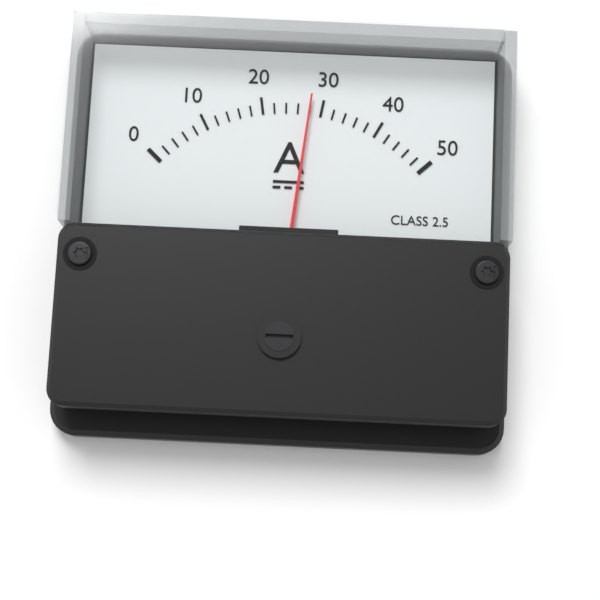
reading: 28 A
